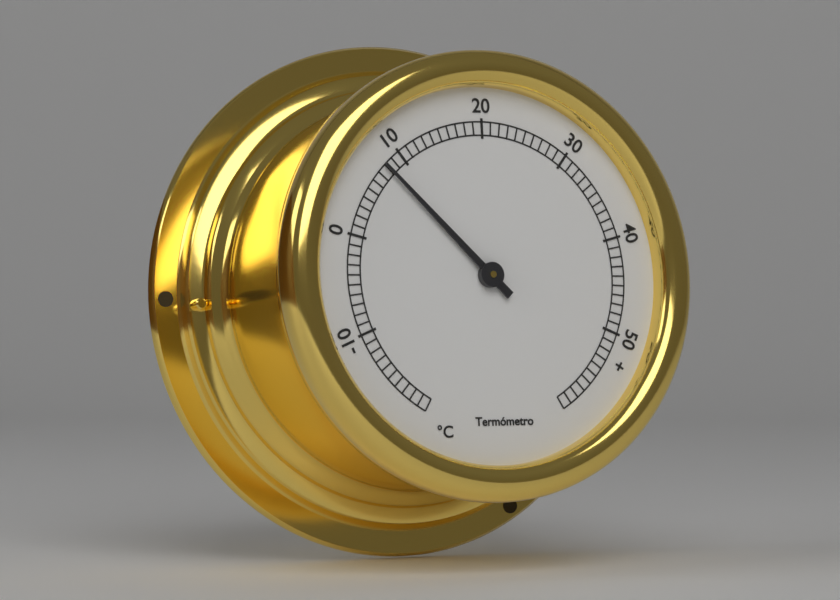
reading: 8 °C
